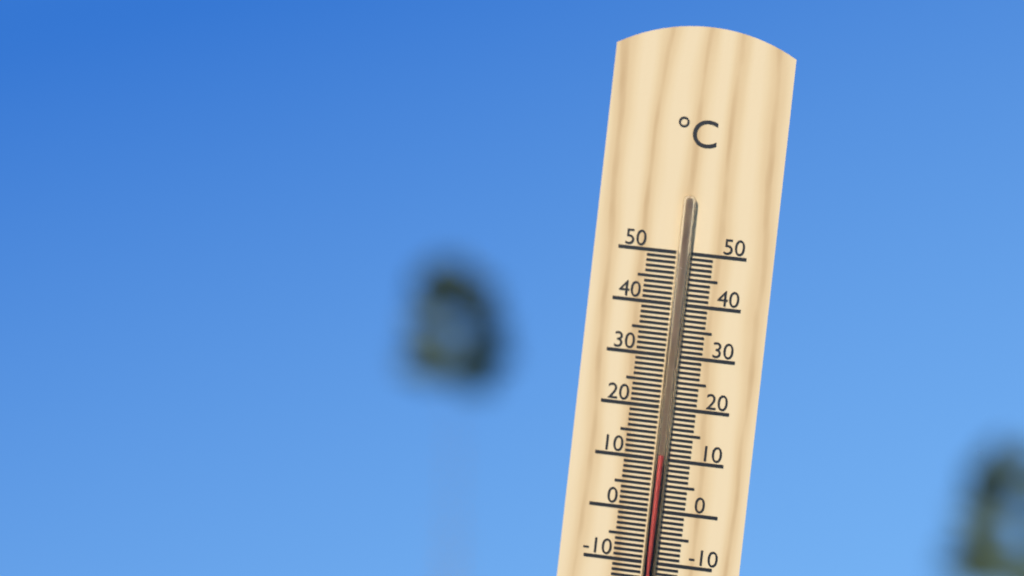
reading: 11 °C
